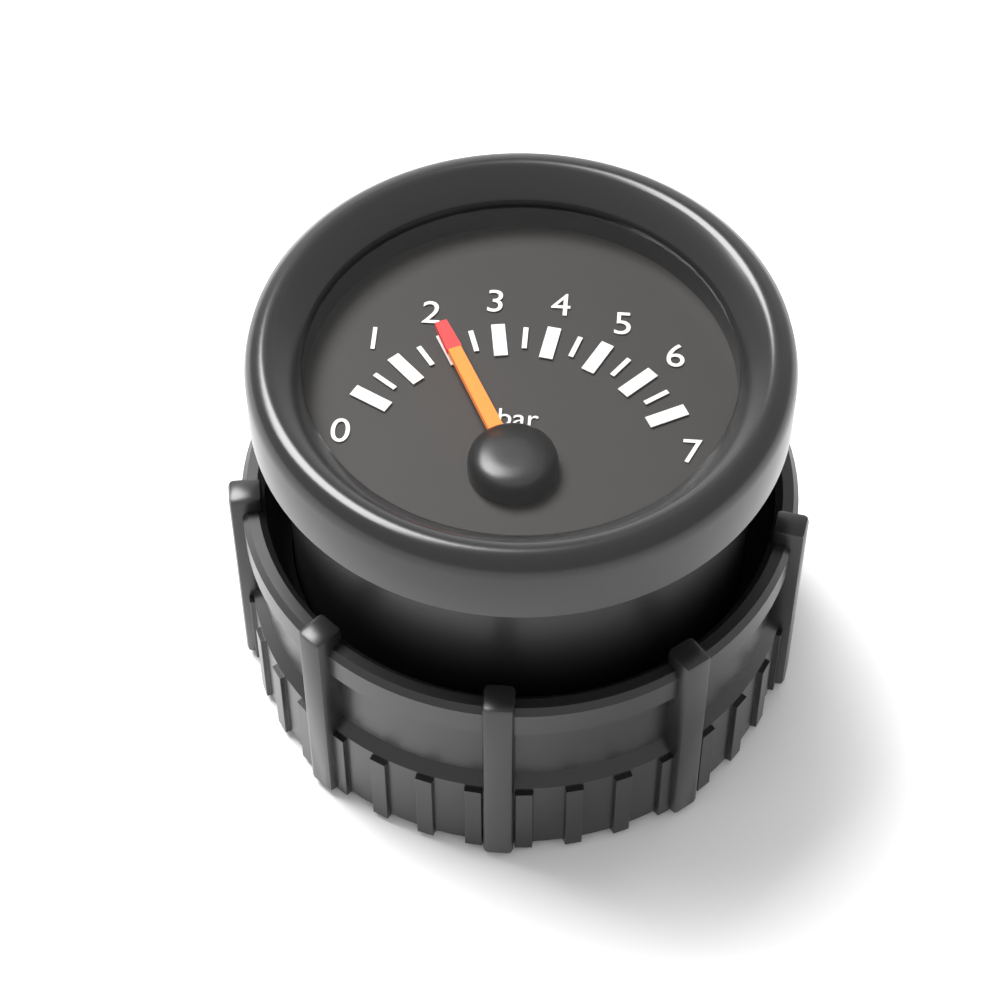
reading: 2.0 bar
